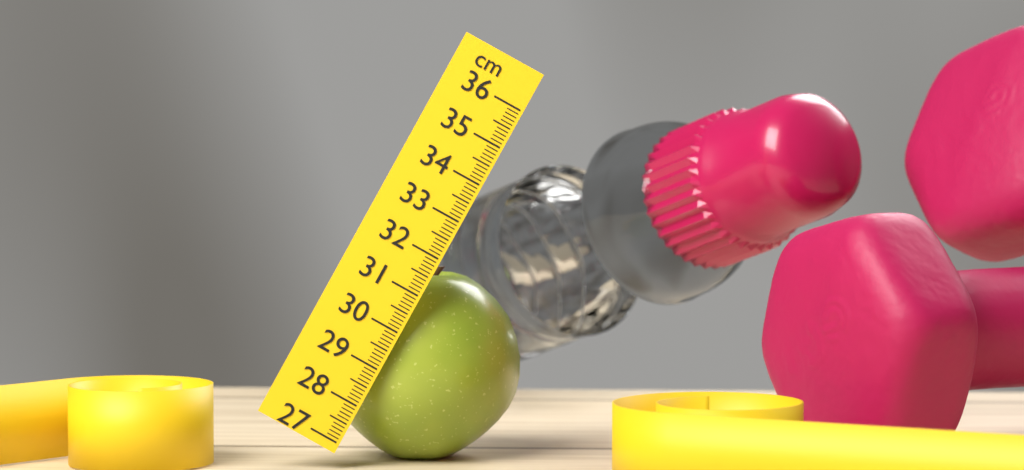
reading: 31.7 cm
